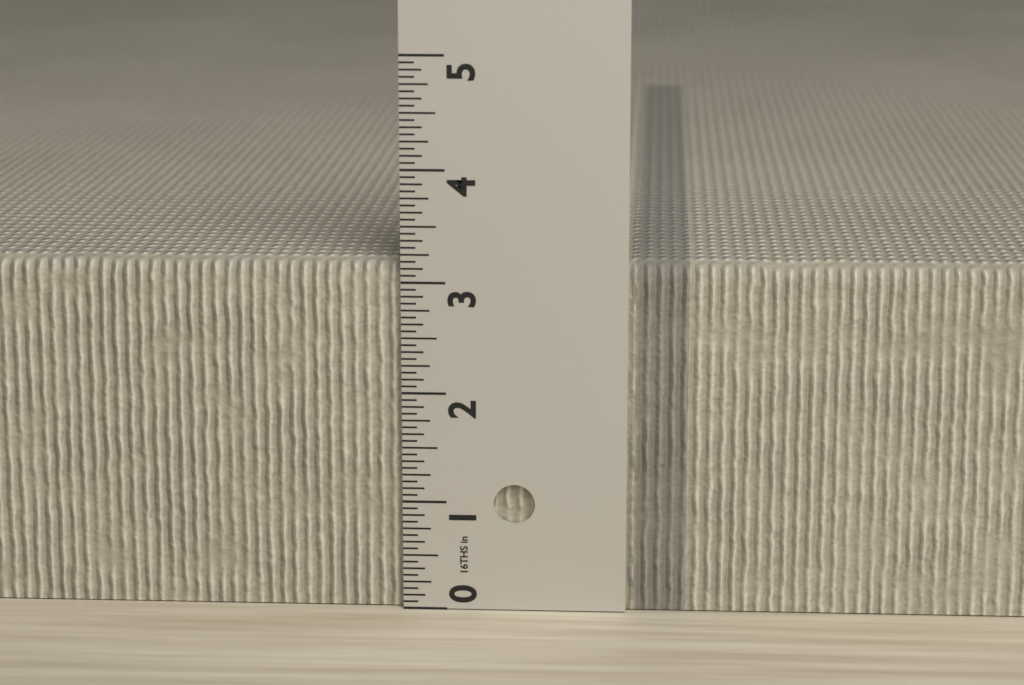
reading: 3.1875 in
